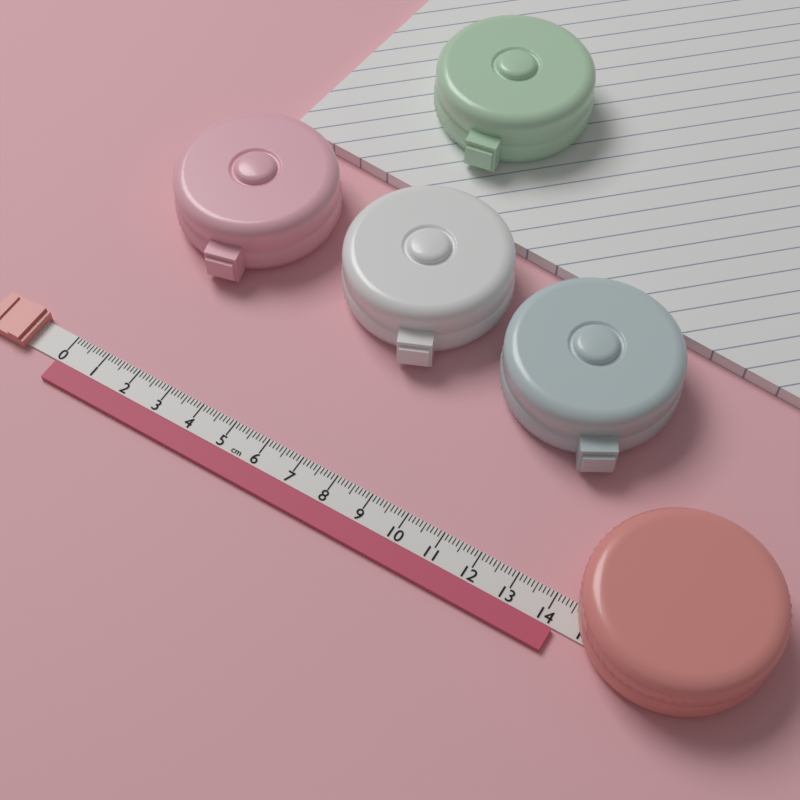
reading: 14.3 cm
